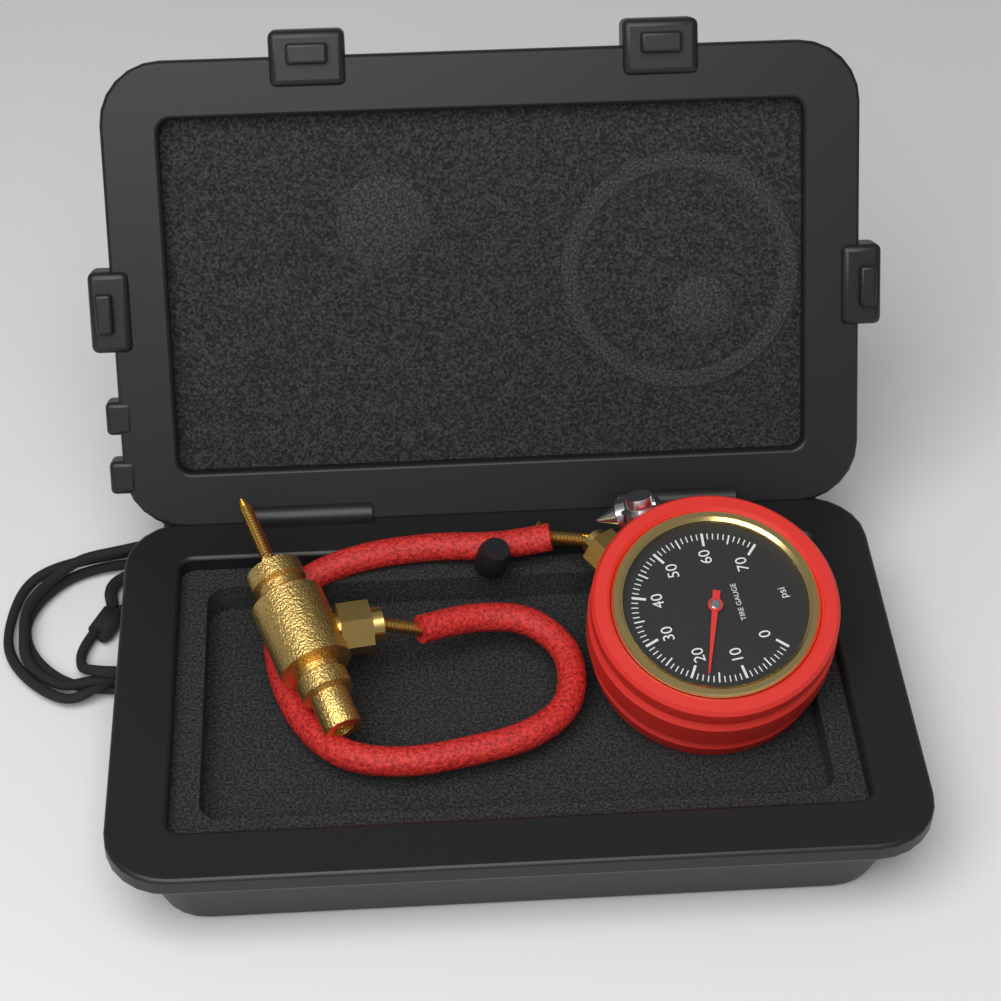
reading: 17 psi
